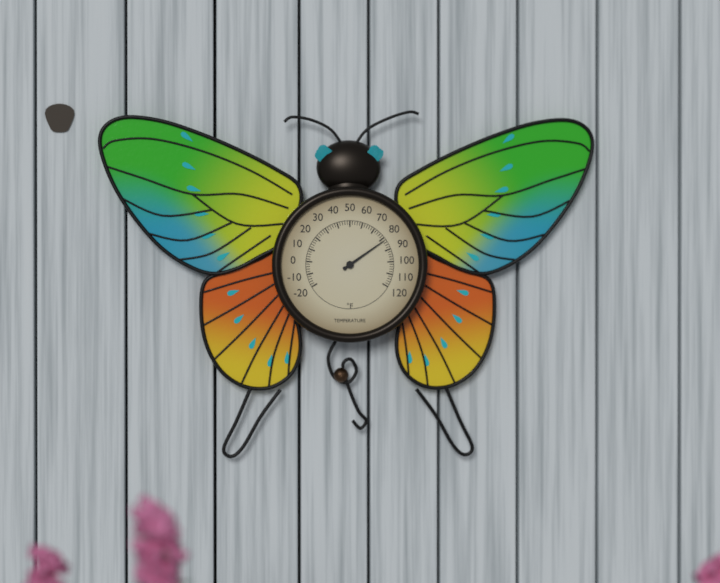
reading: 82 °F
